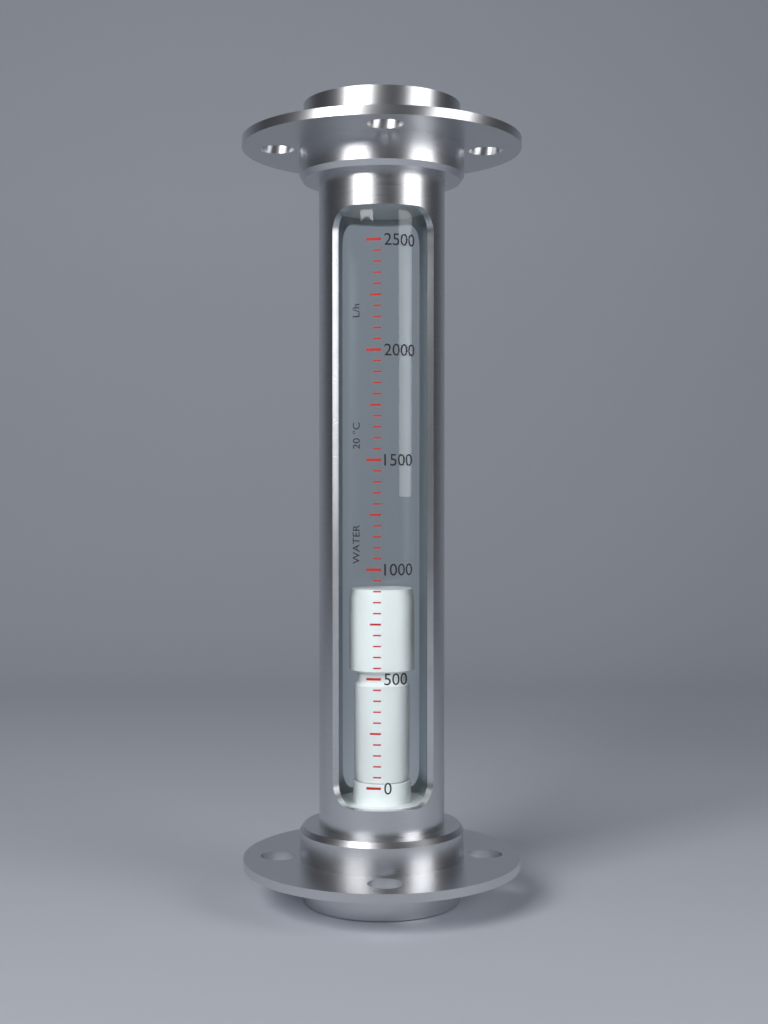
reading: 900 L/h
